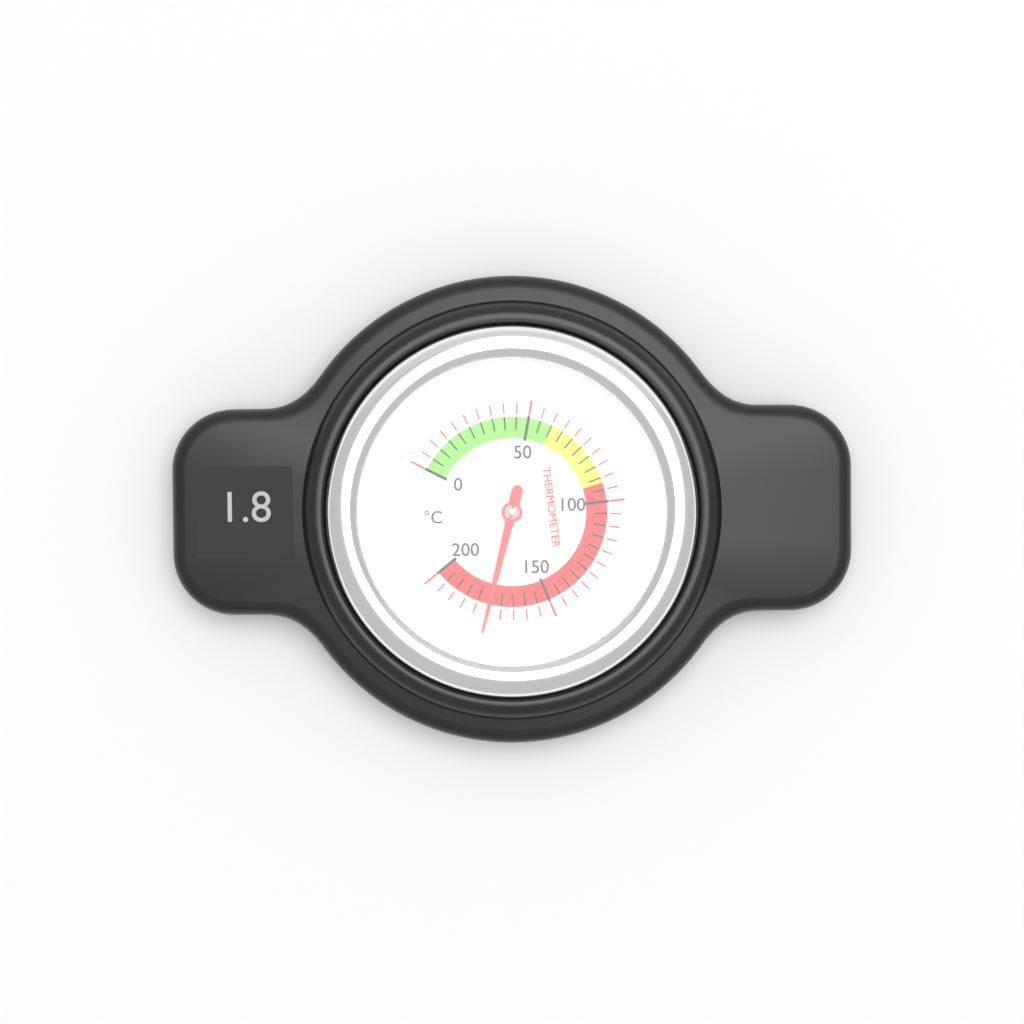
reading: 175 °C
